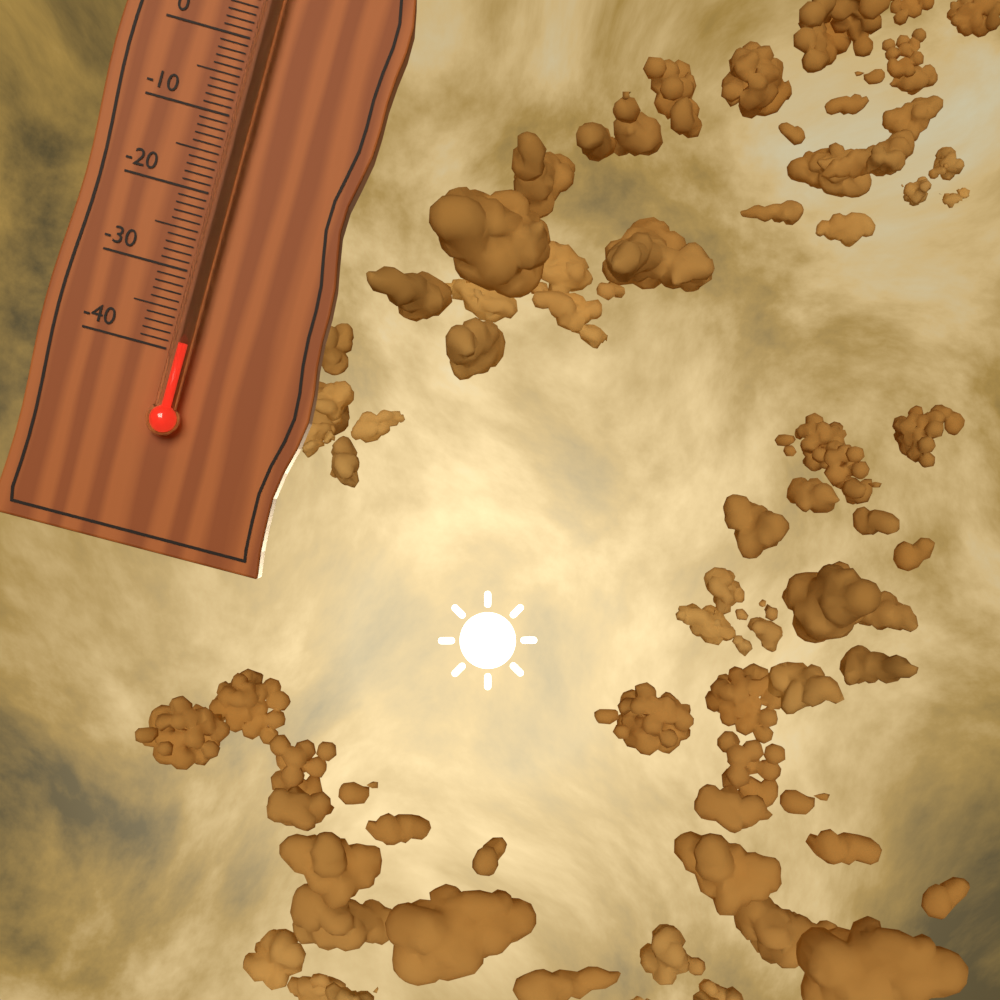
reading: -39 °C
